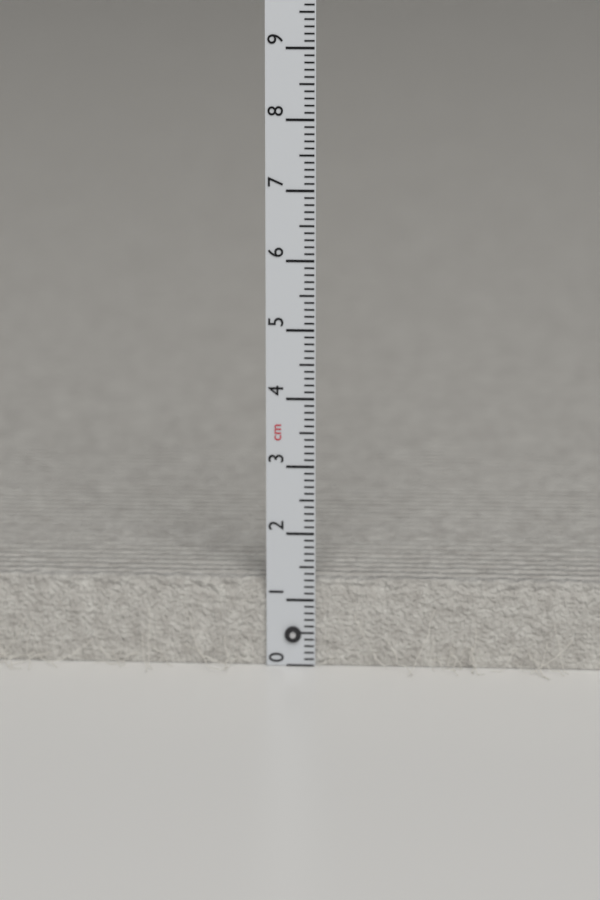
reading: 1.3 cm
